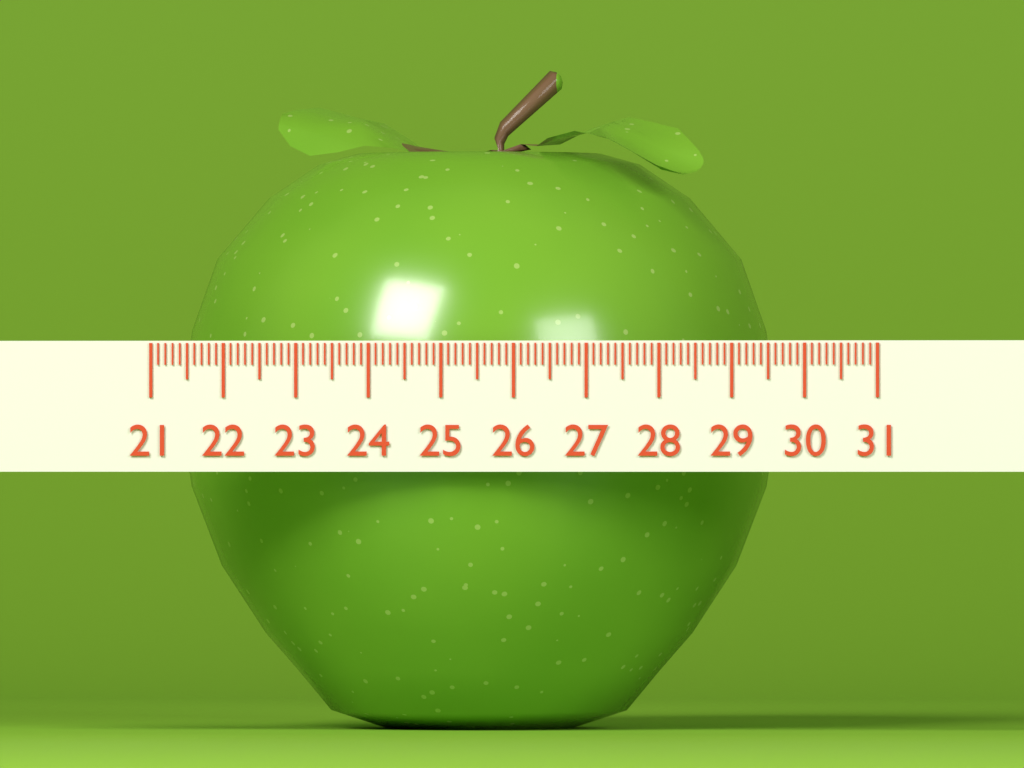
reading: 29.4 (no unit)
